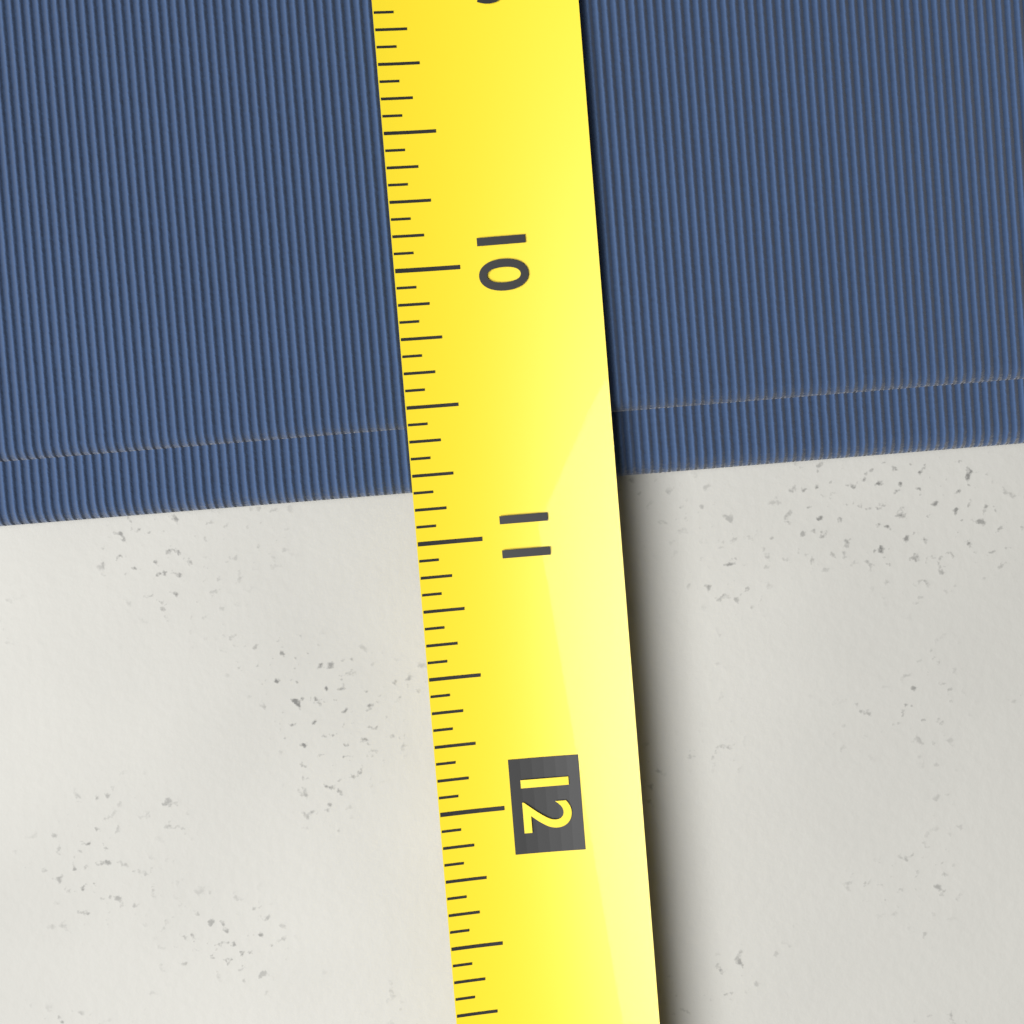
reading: 10.8125 (no unit)
